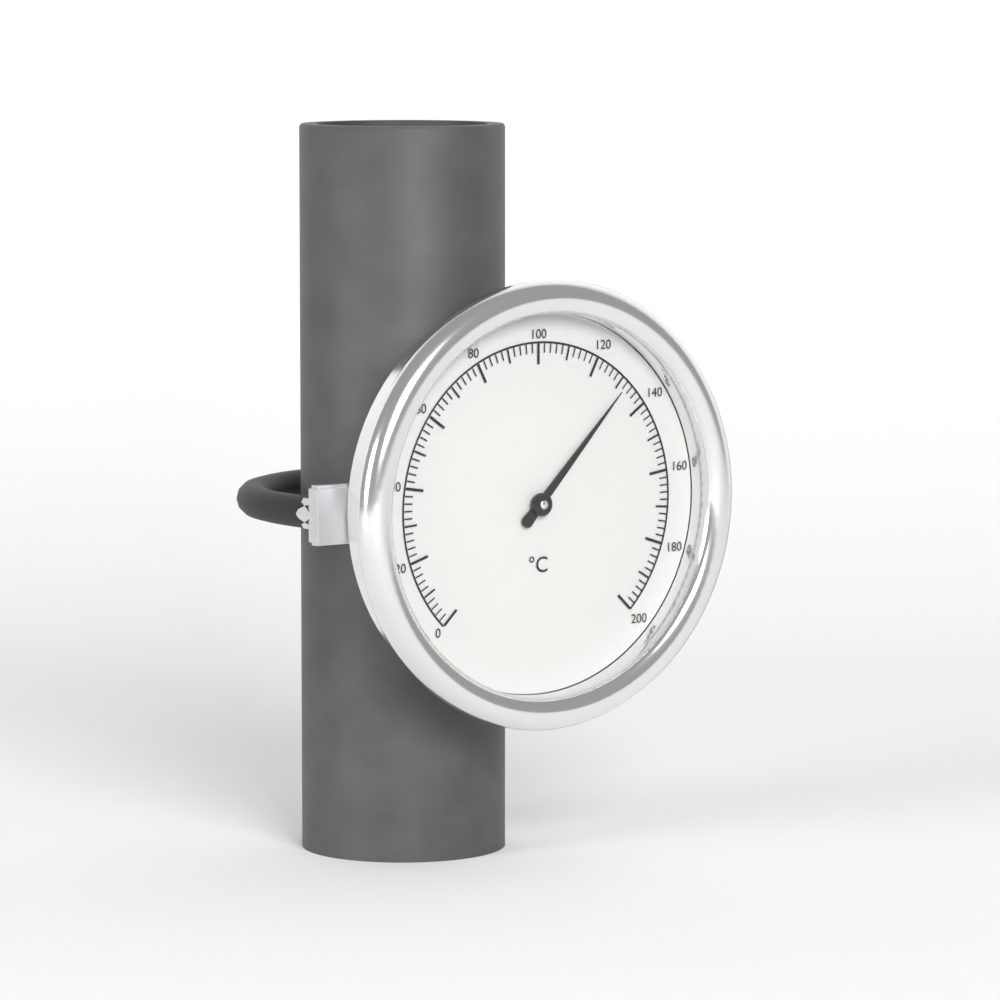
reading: 132 °C
